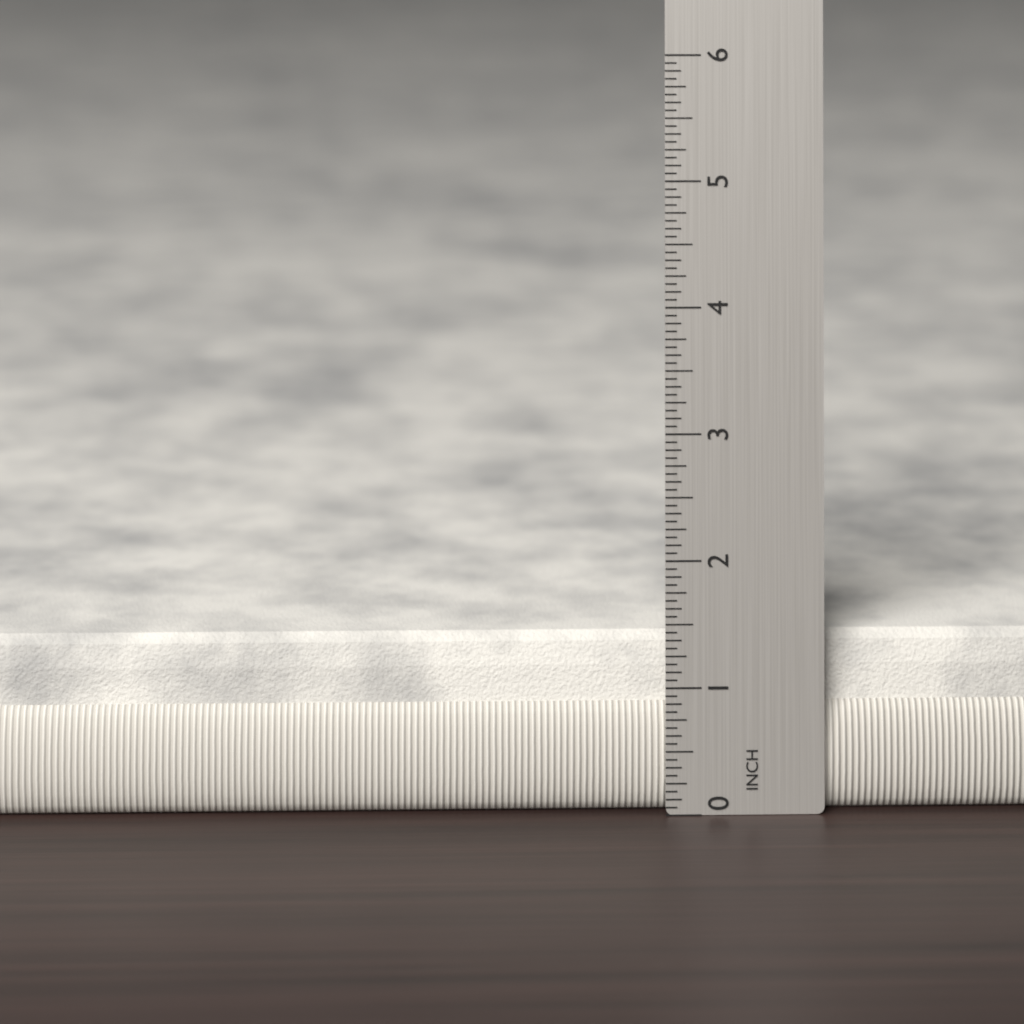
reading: 1.3750 in
